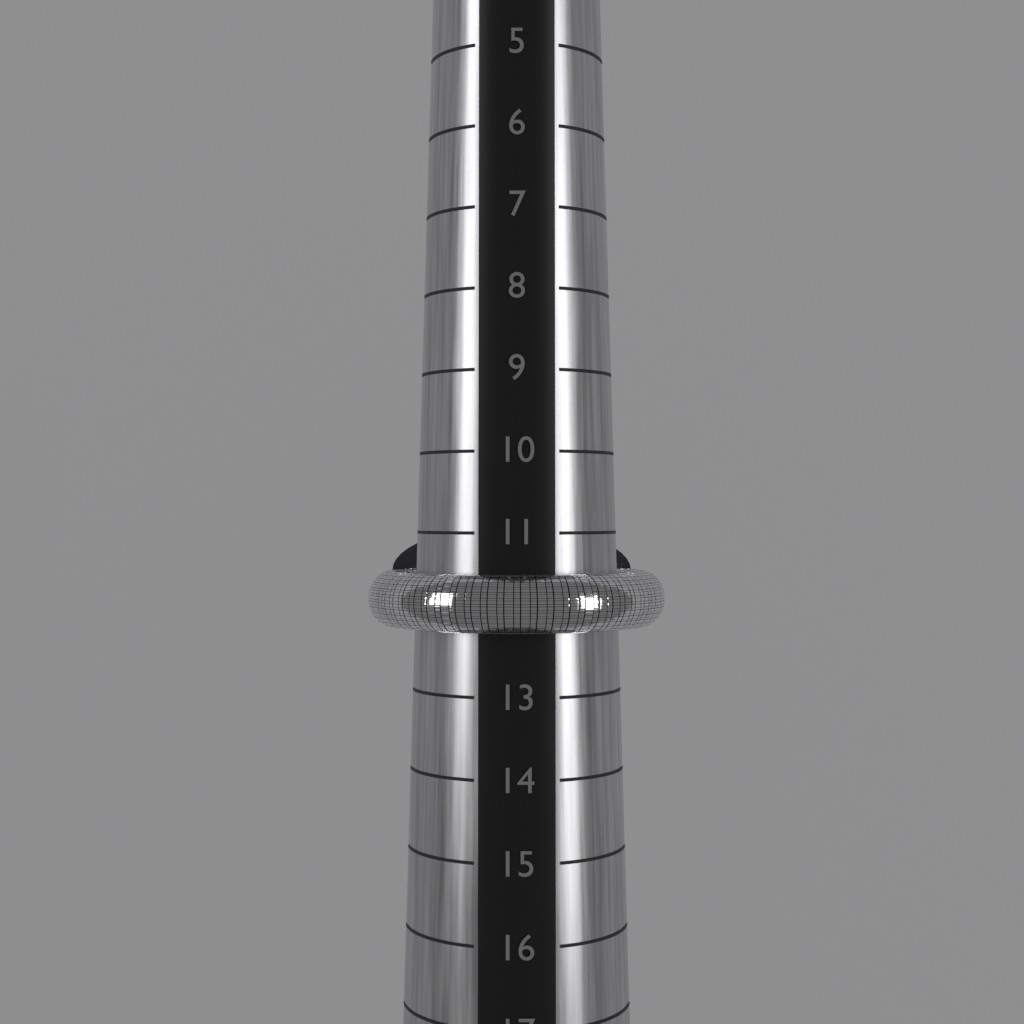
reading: 12.2 (no unit)
